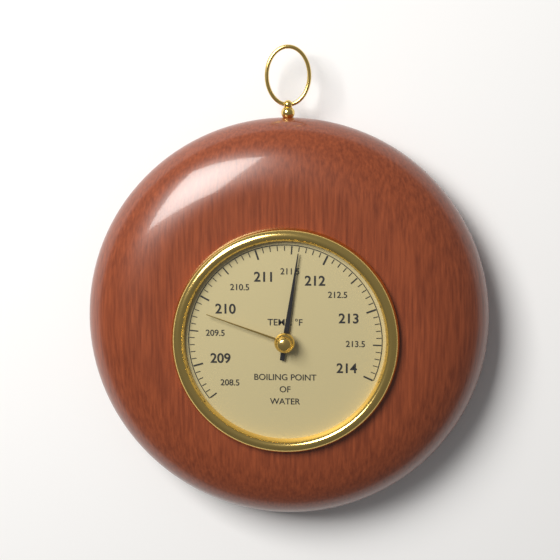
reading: 211.6 °F
